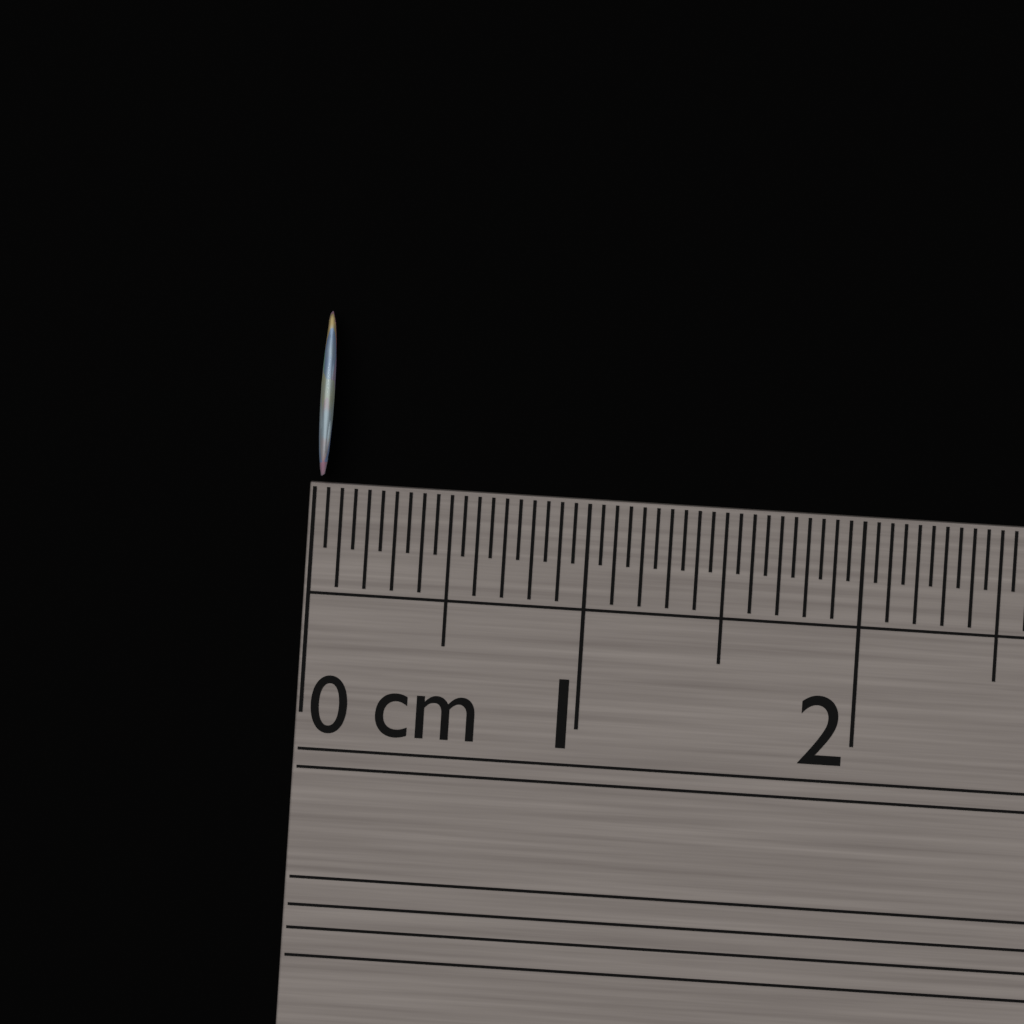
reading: 0.05 cm
